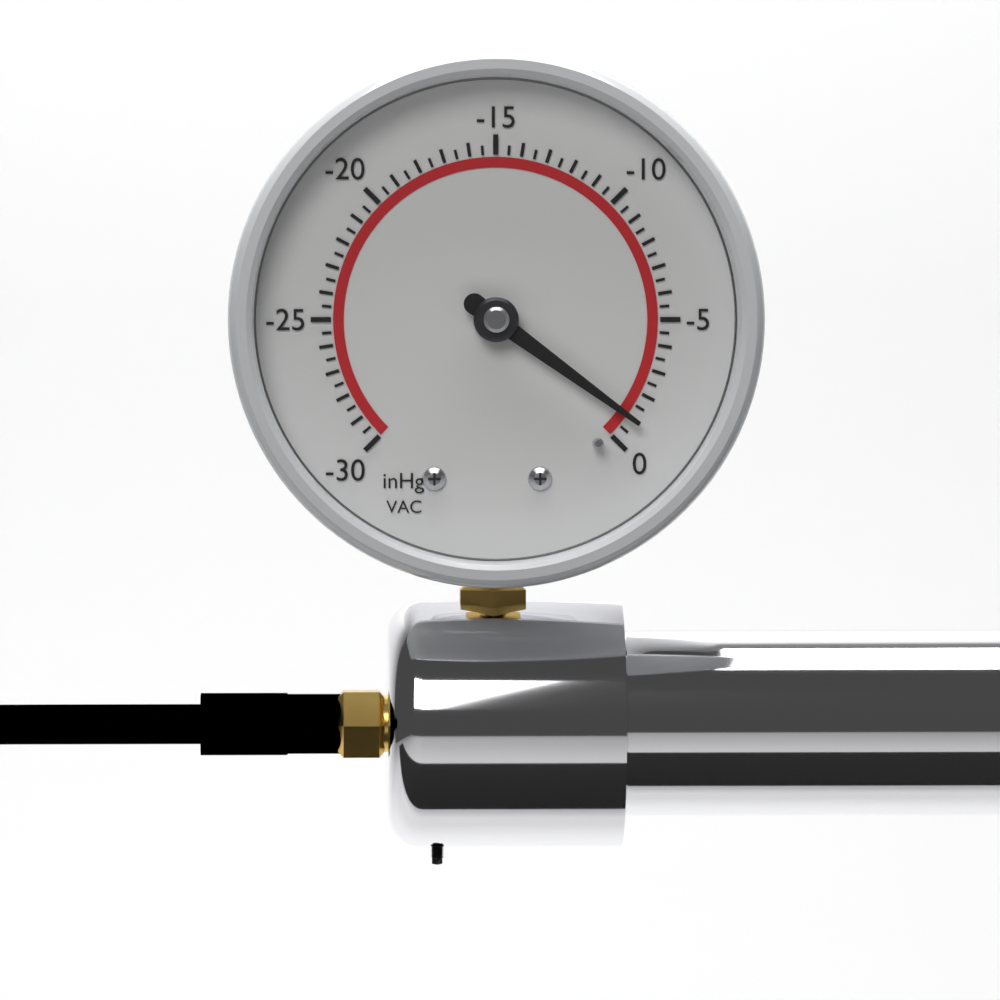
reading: -1.0 inHg
